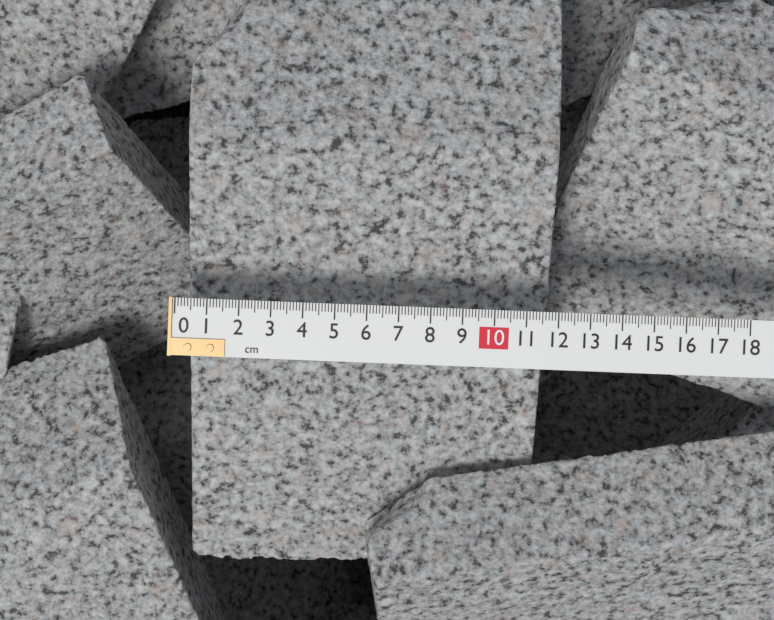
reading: 11.9 cm
